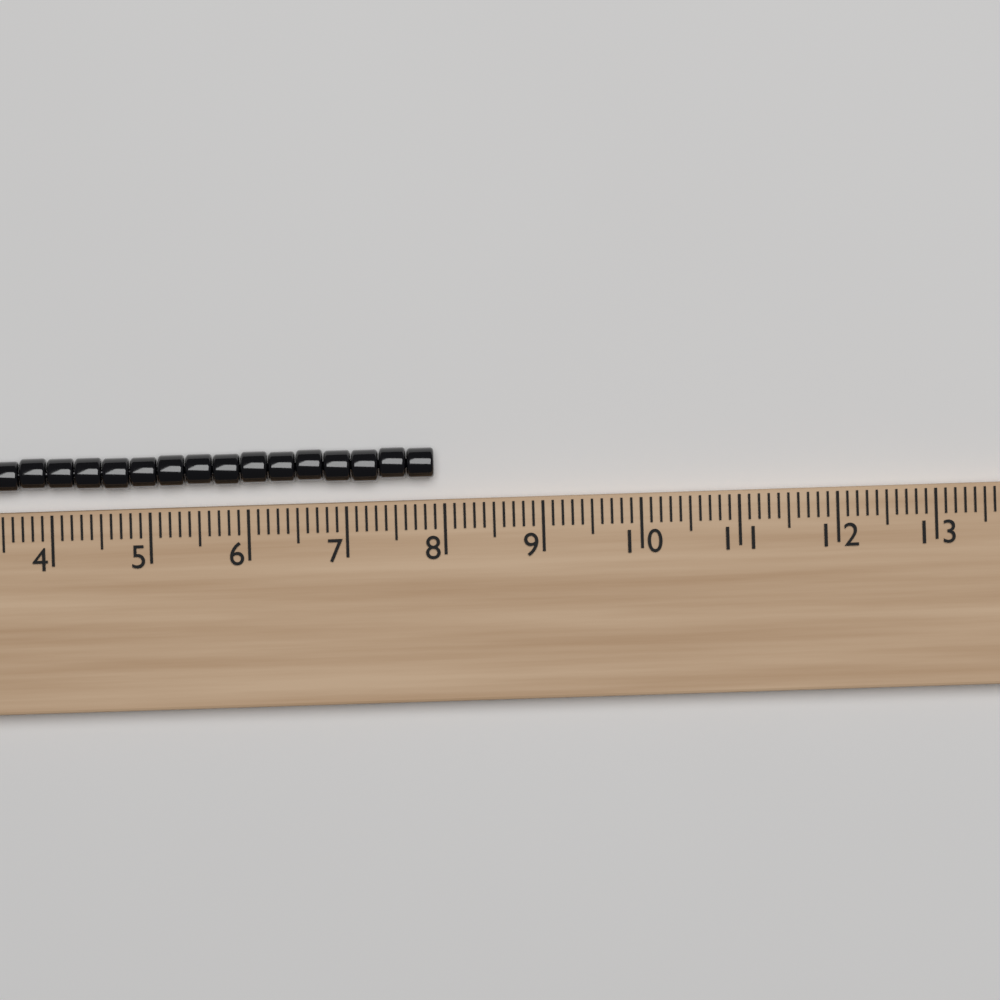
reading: 7.9 (no unit)
